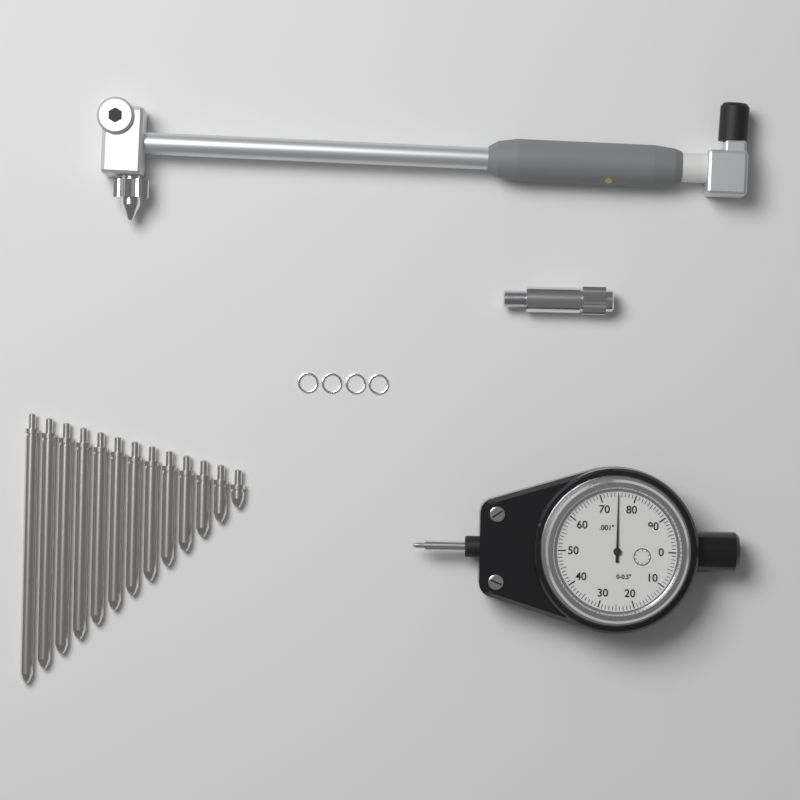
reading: 0.075 in
